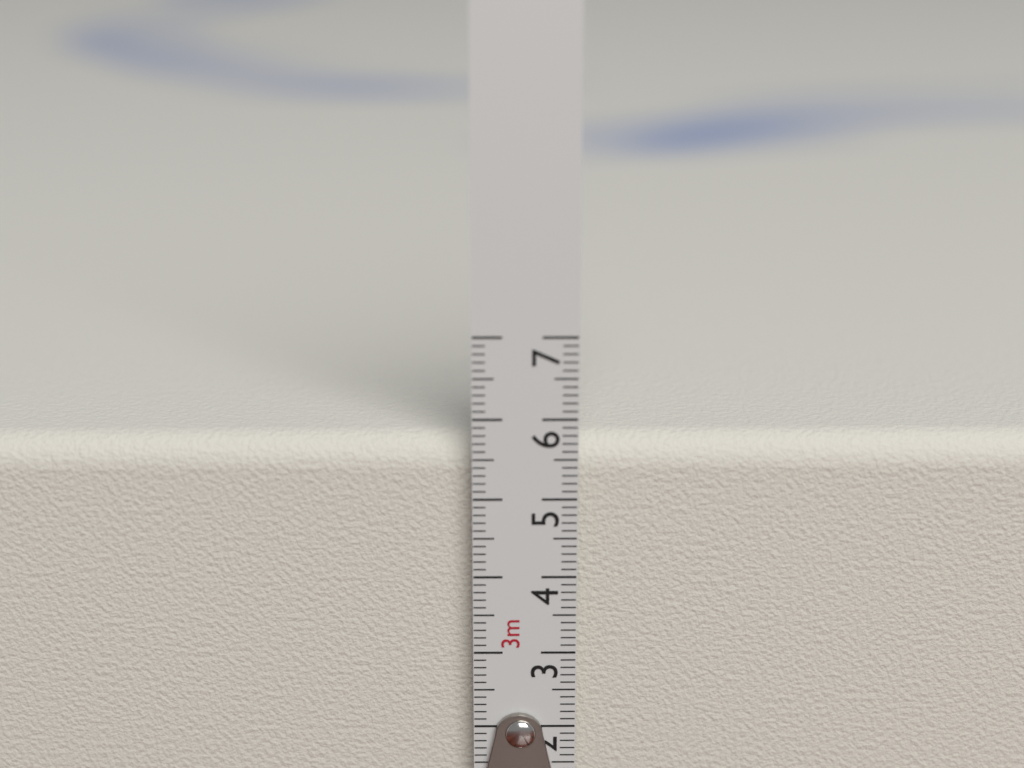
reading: 5.7 cm
